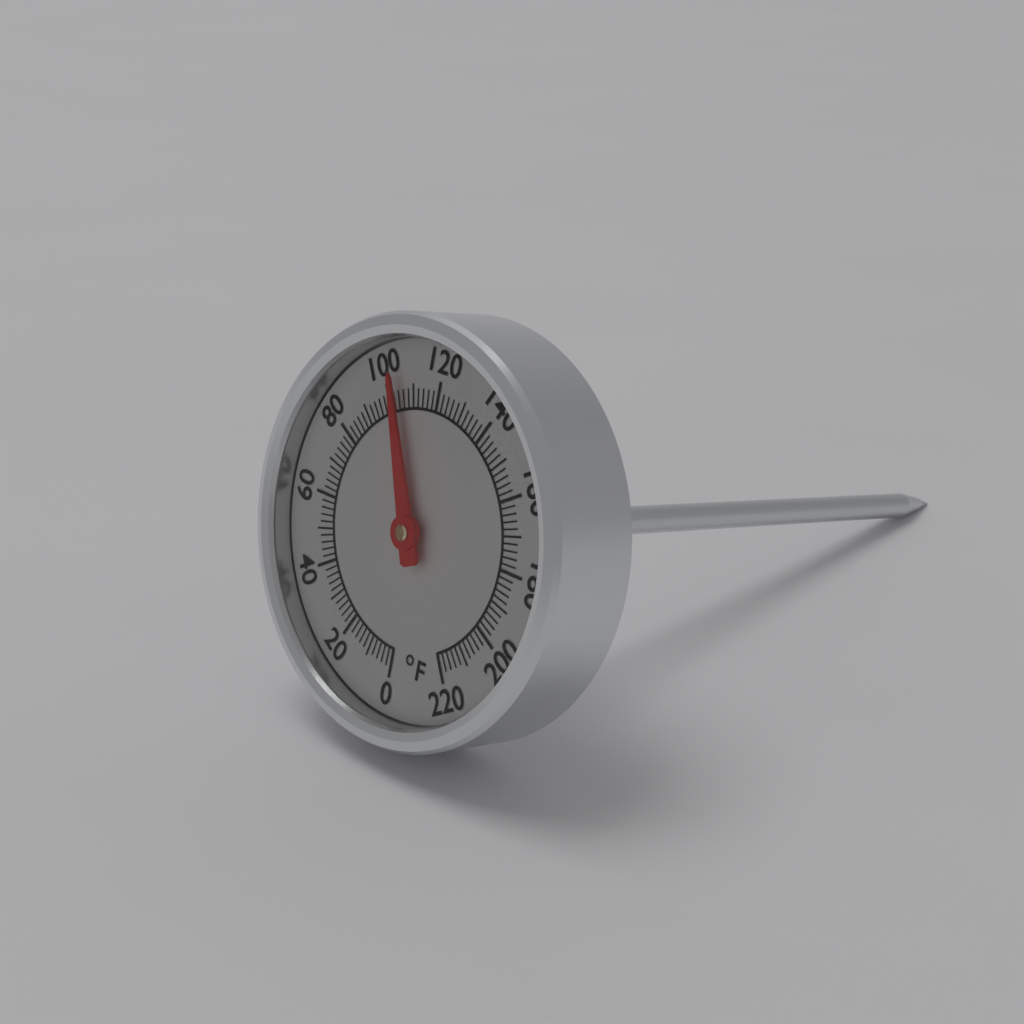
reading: 104 °F
